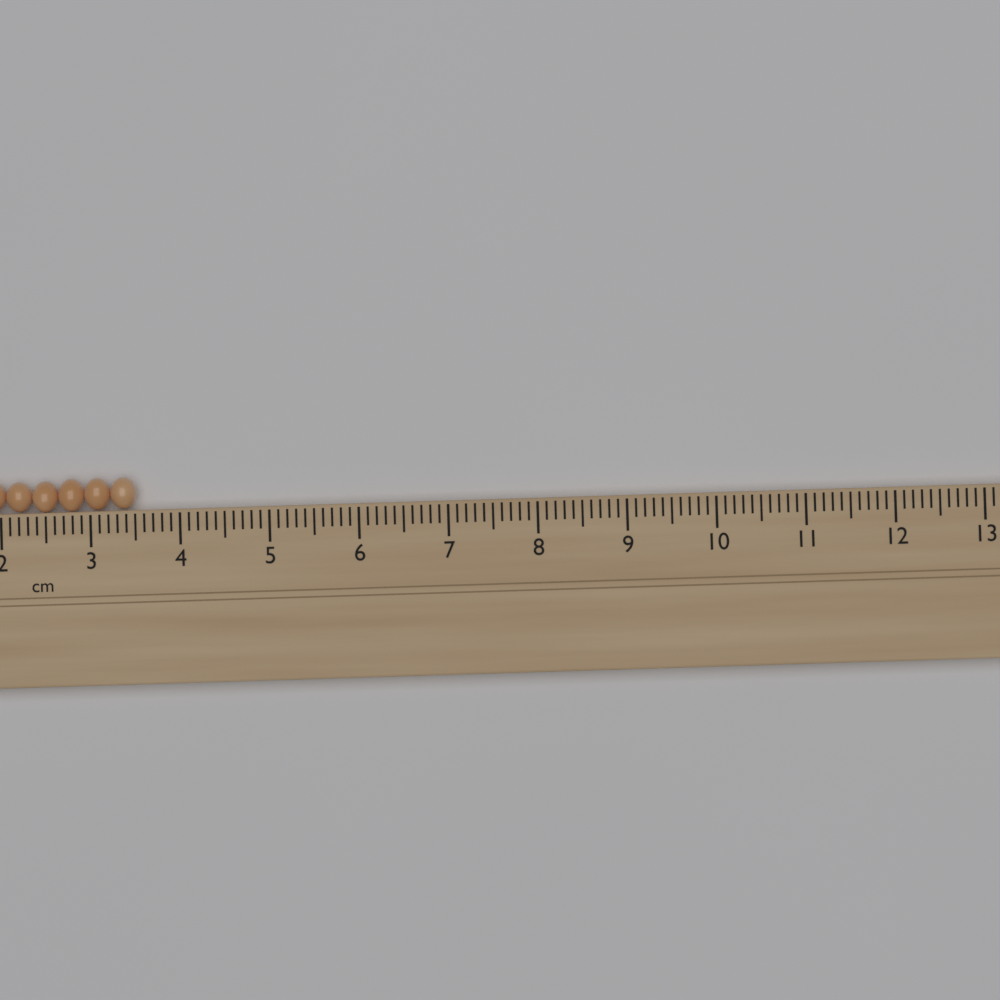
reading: 3.5 cm
